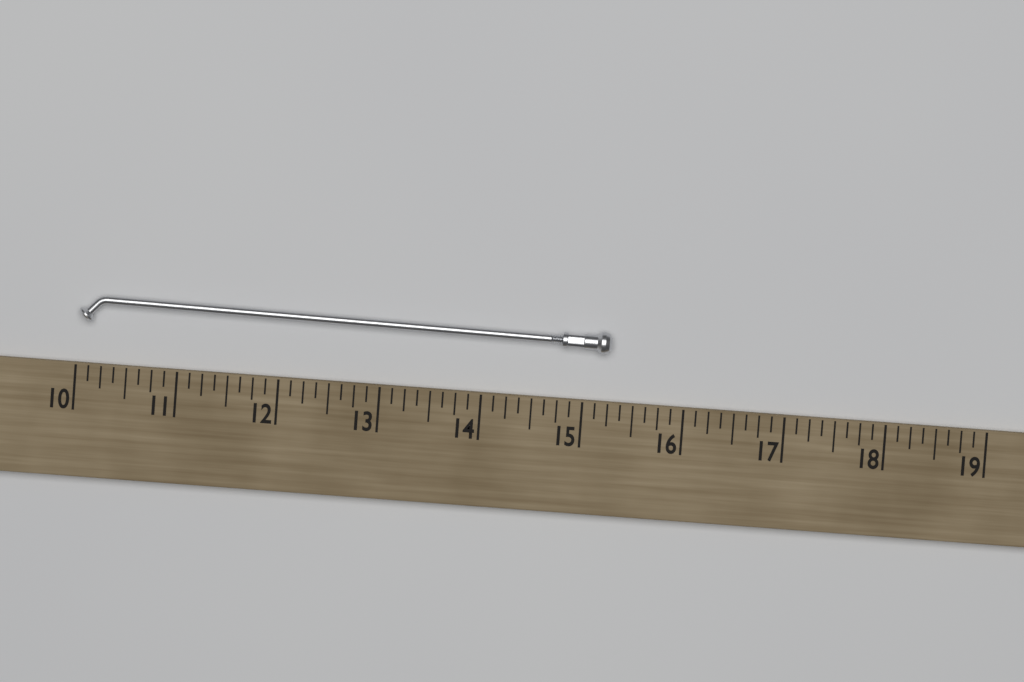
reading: 15.250 (no unit)
